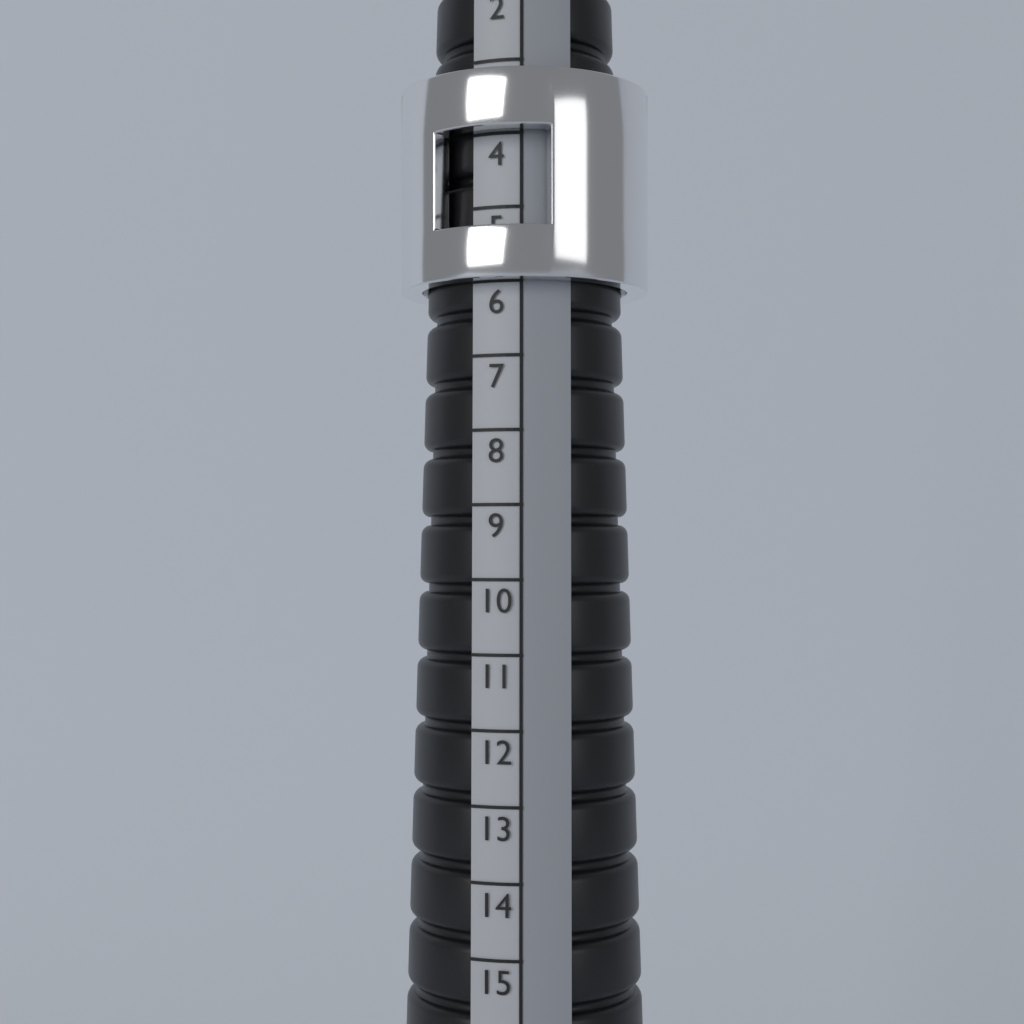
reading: 6 (no unit)
